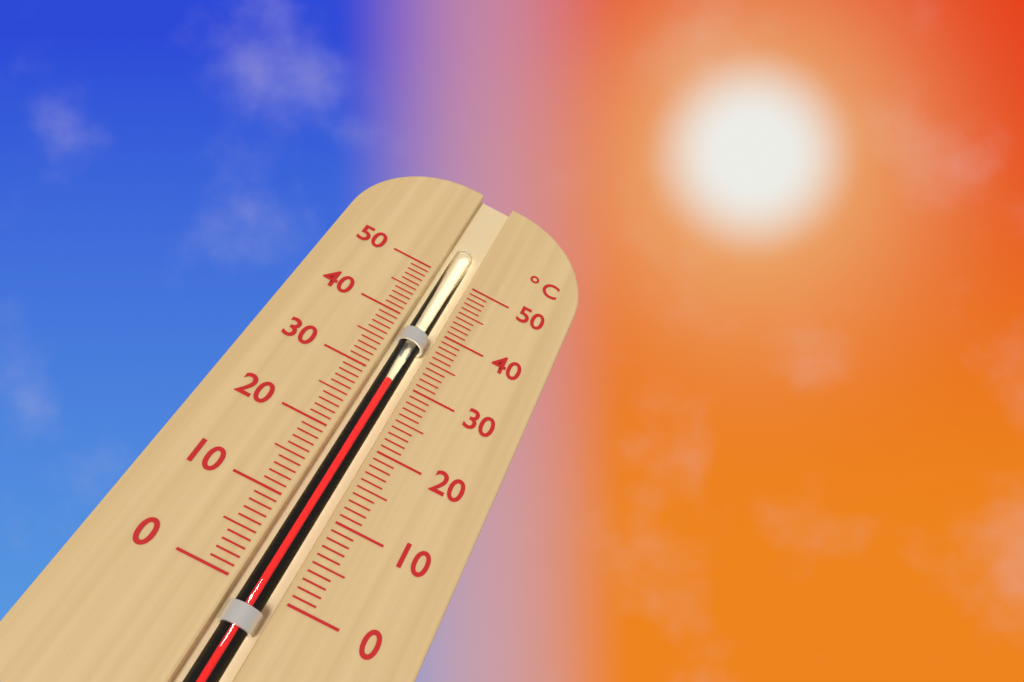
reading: 30 °C
